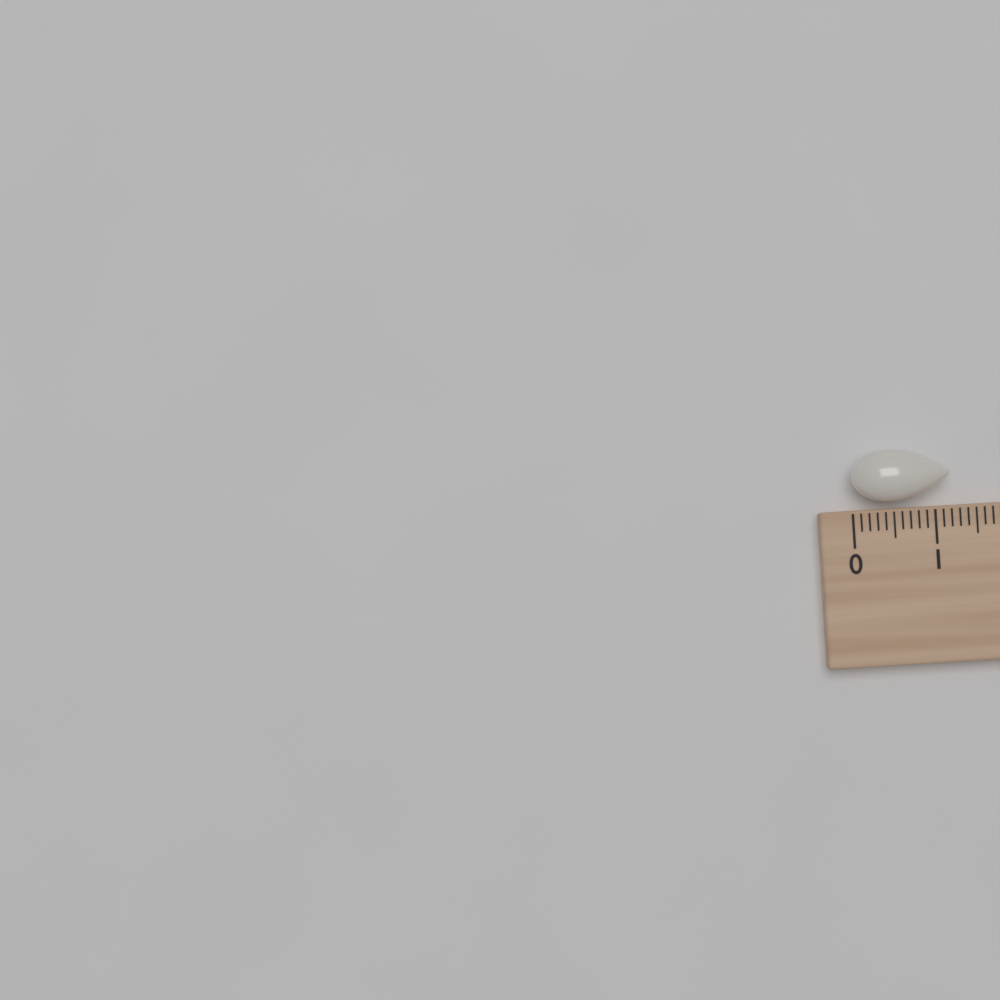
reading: 1.2 cm
